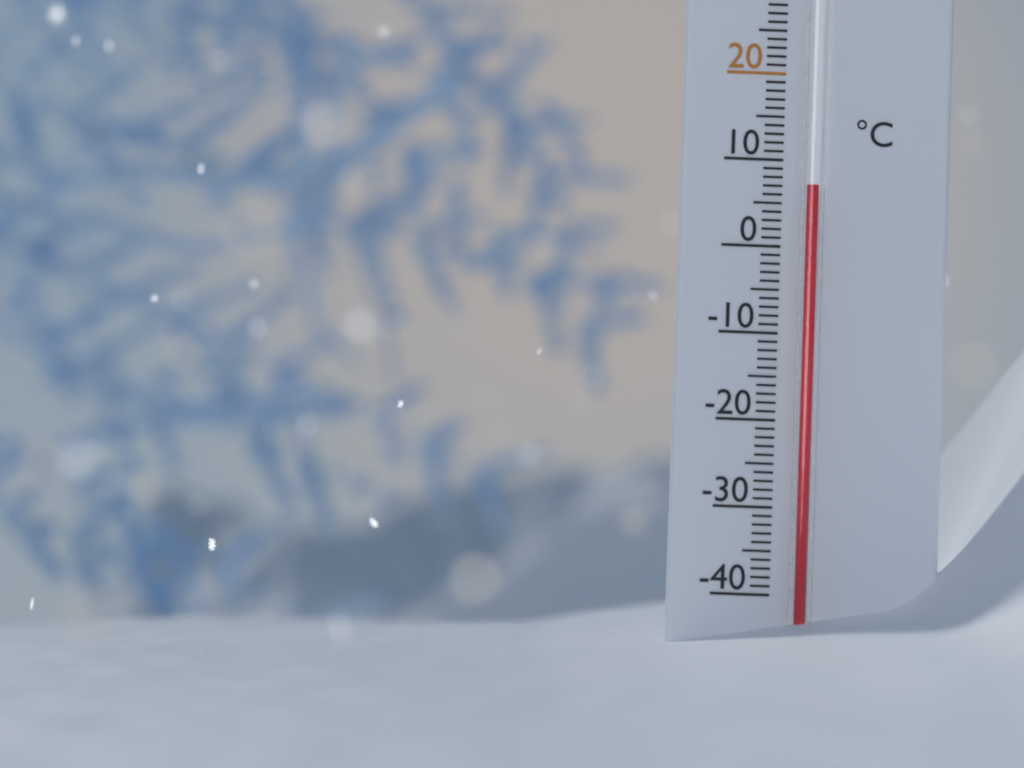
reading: 7 °C
